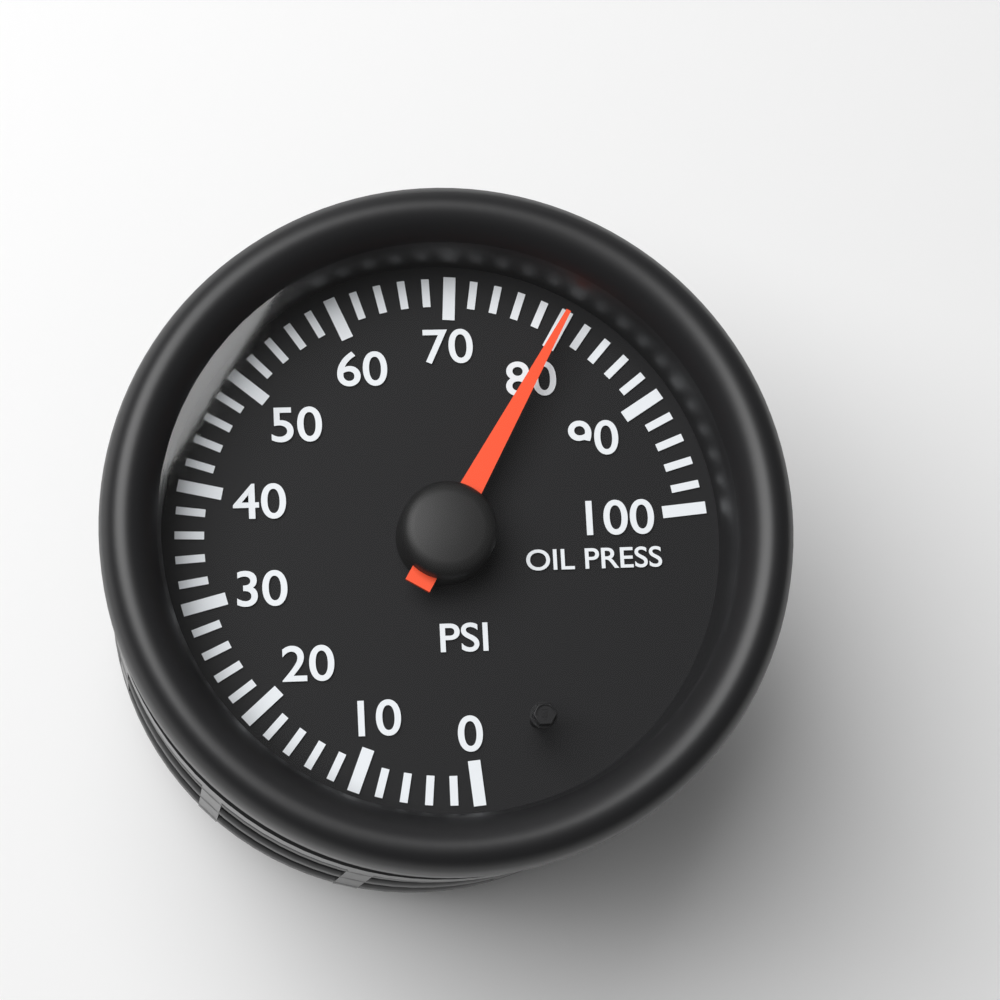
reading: 80 psi
